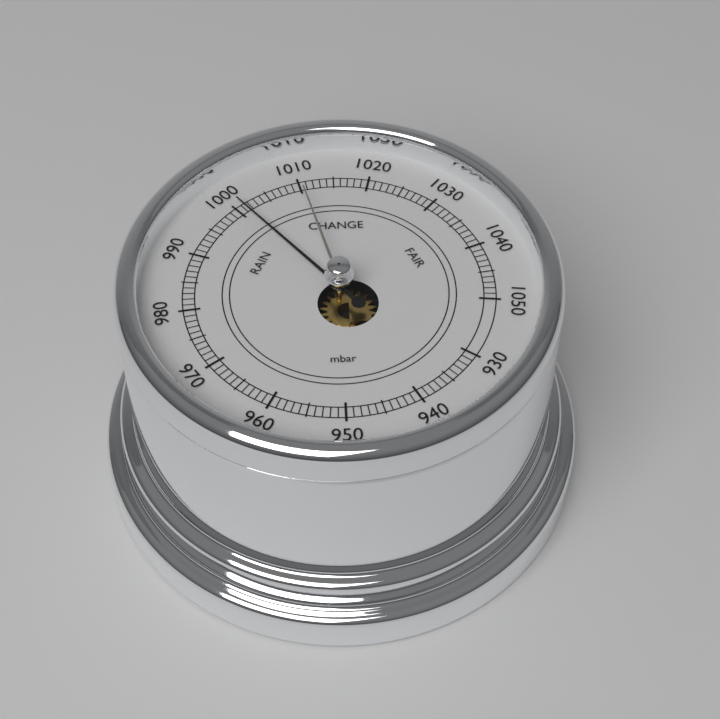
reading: 1001 mbar
